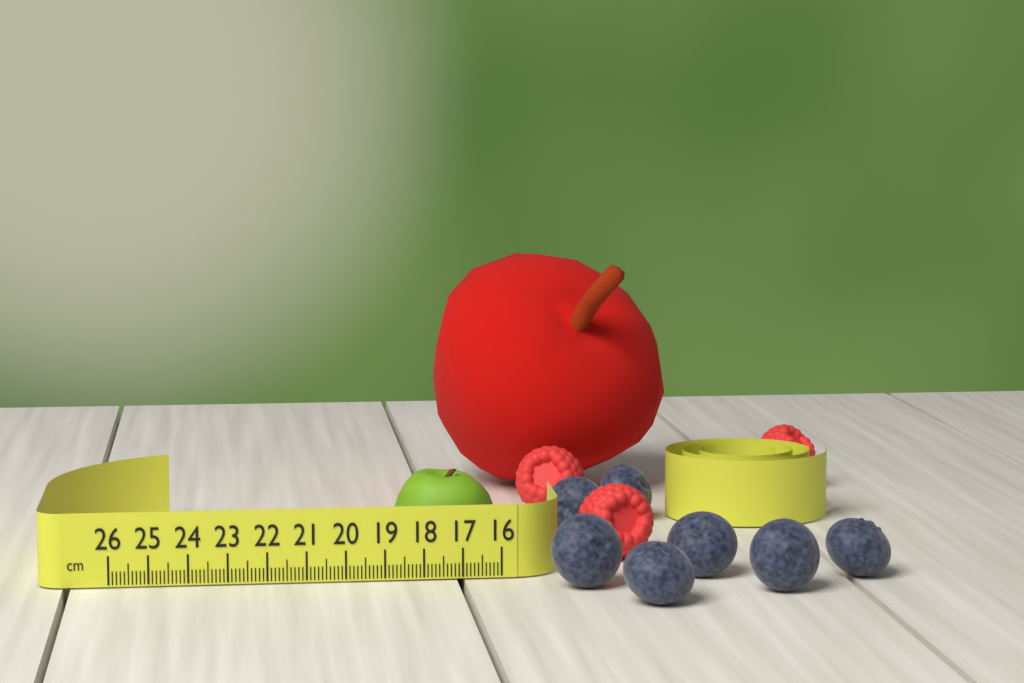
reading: 18.7 cm
